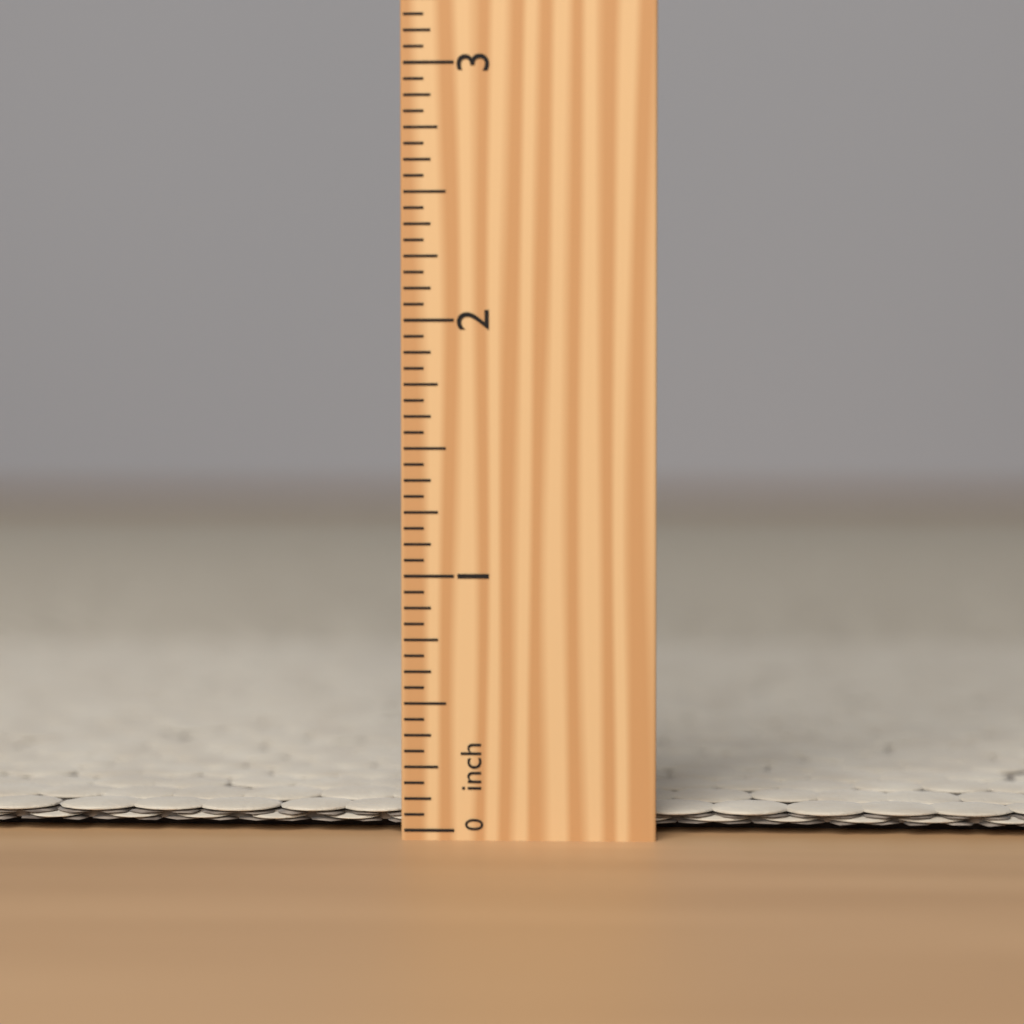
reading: 0.0625 inch
